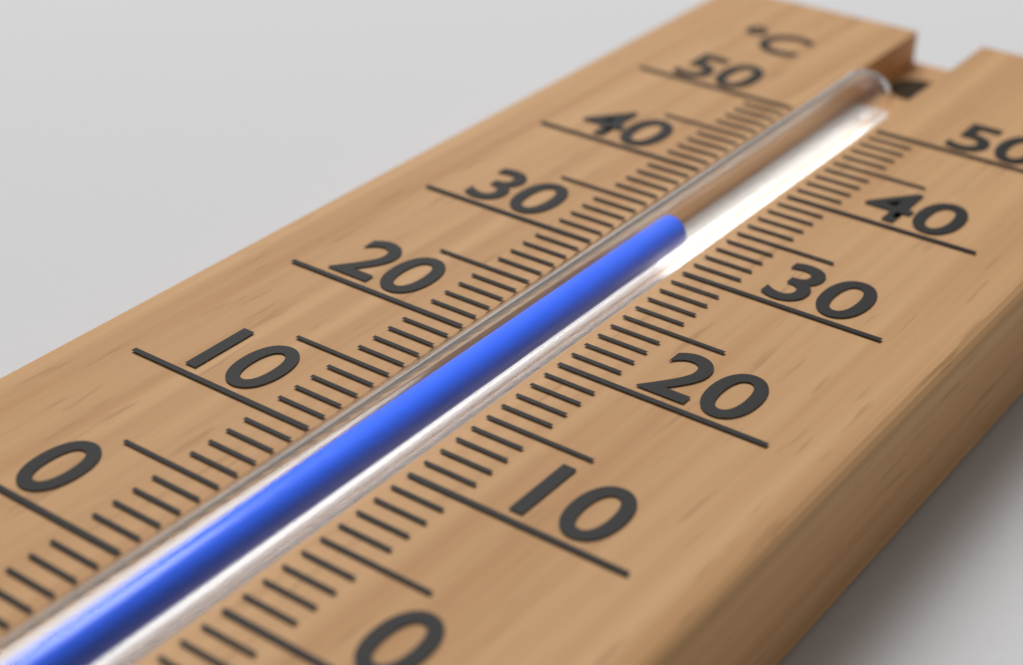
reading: 33 °C
